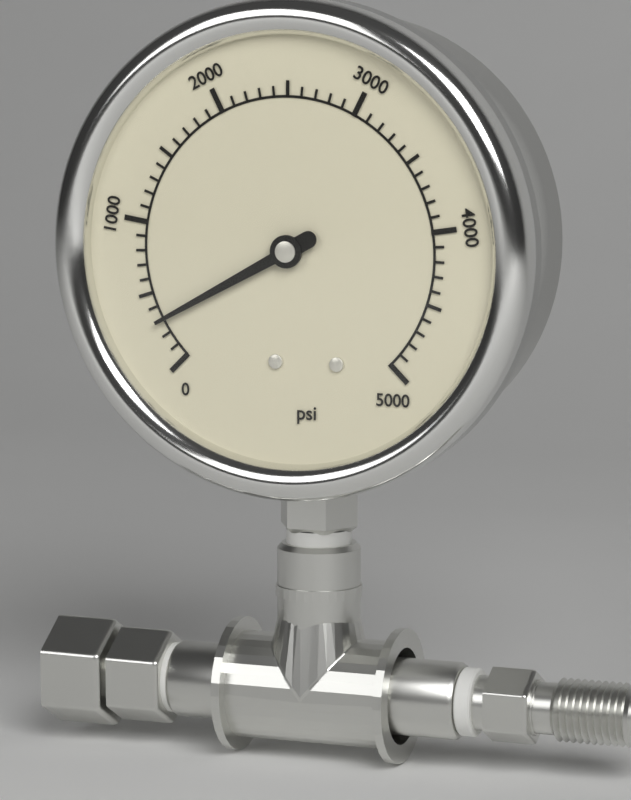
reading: 300 psi
